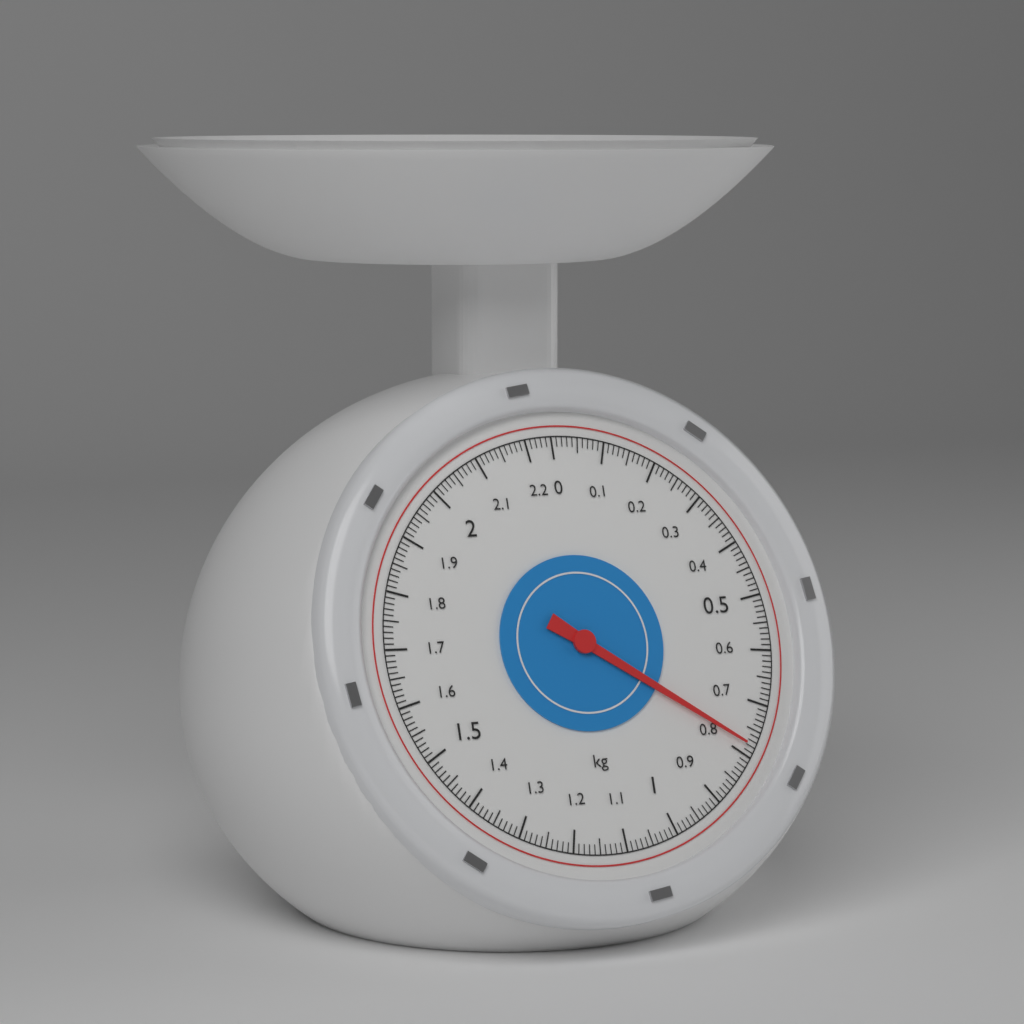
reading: 0.78 kg
